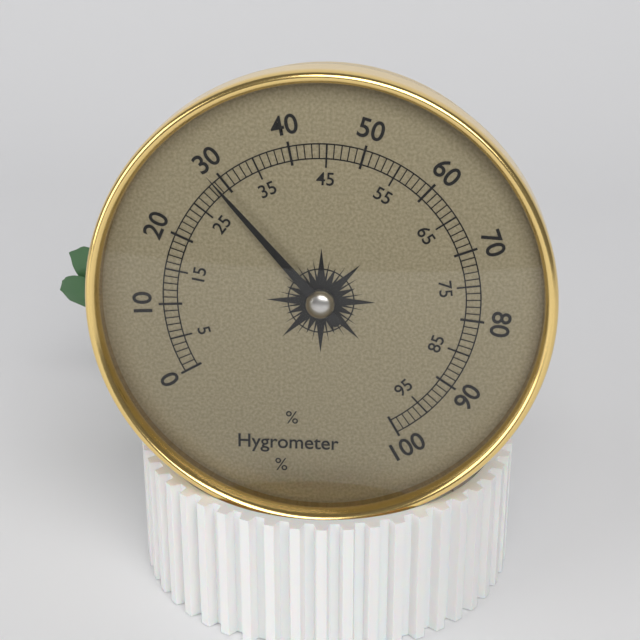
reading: 29 %
